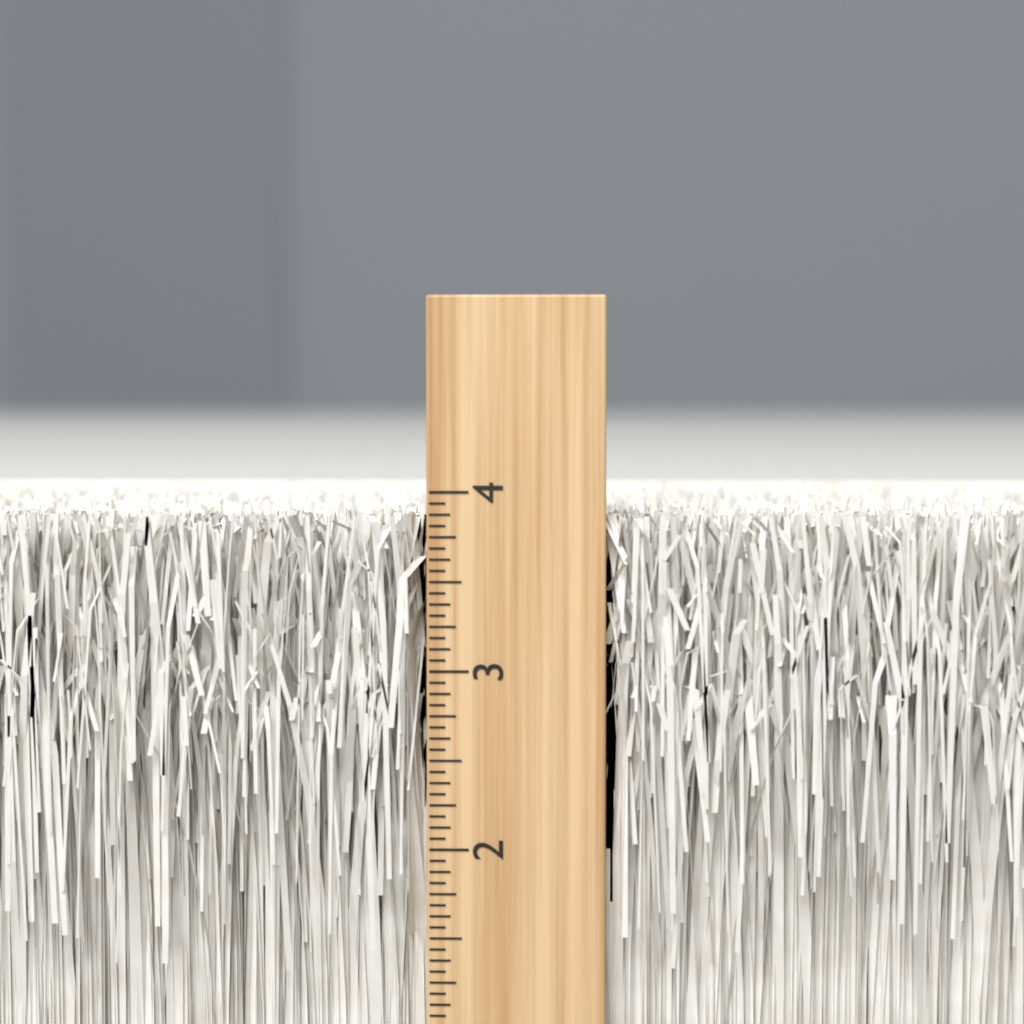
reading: 3.8750 inch
